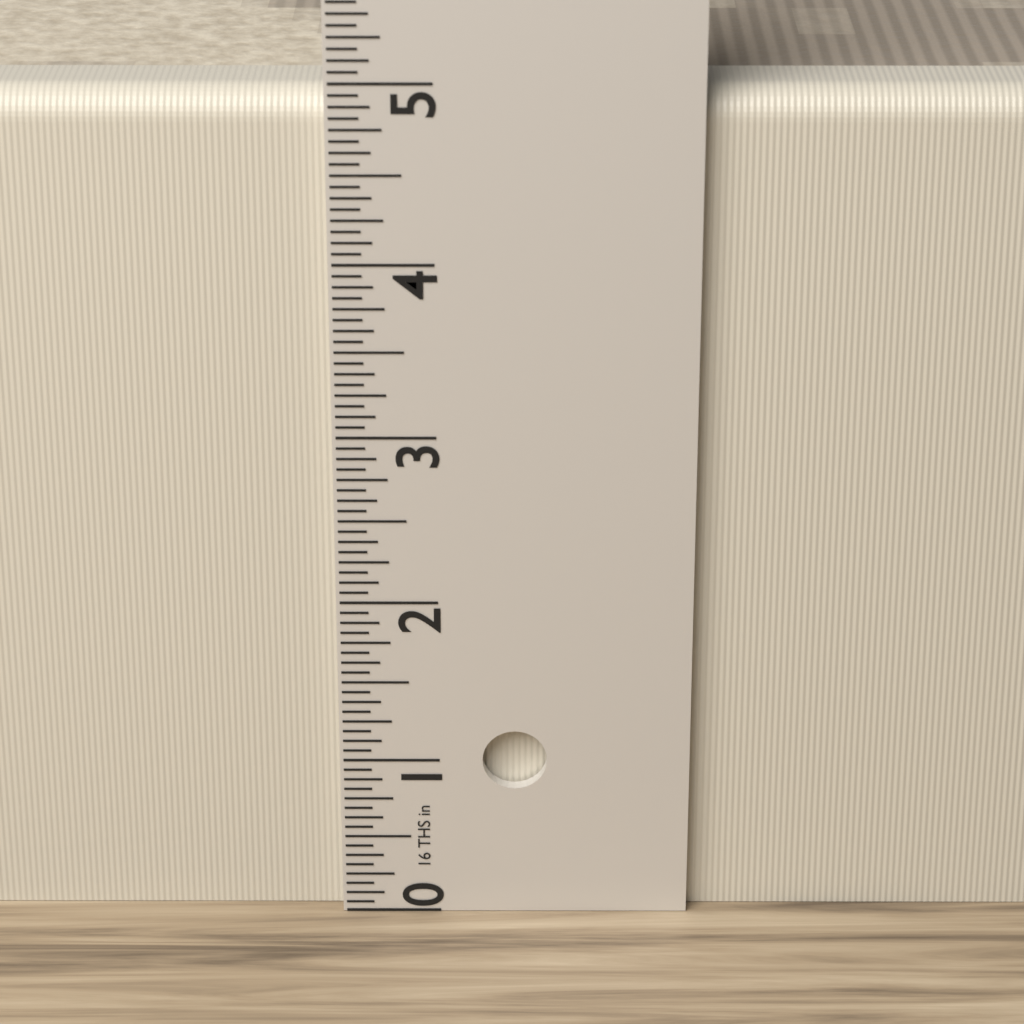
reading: 4.9375 in
